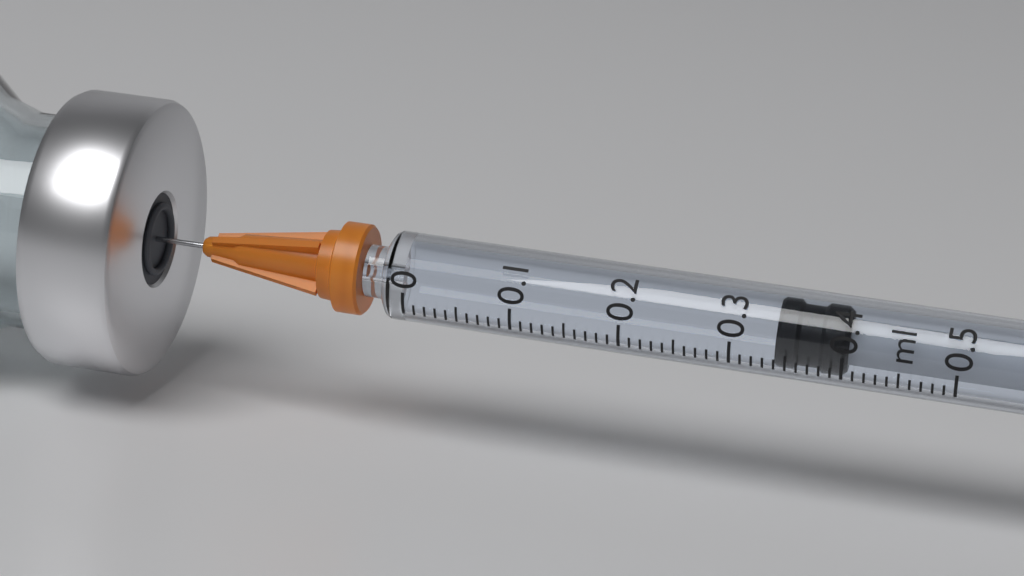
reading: 0.34 ml
